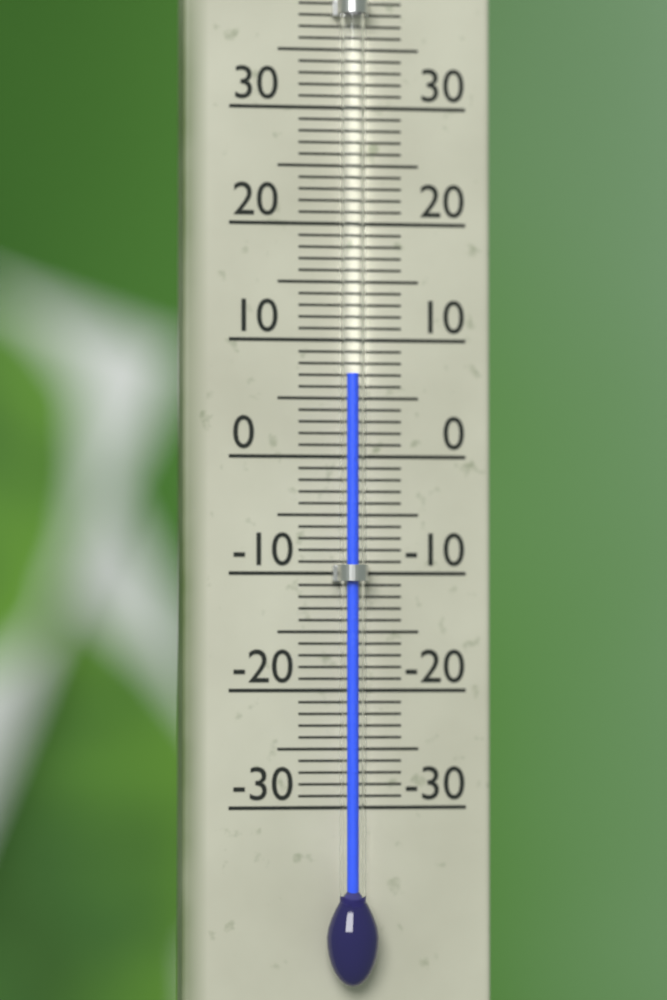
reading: 7 °C
